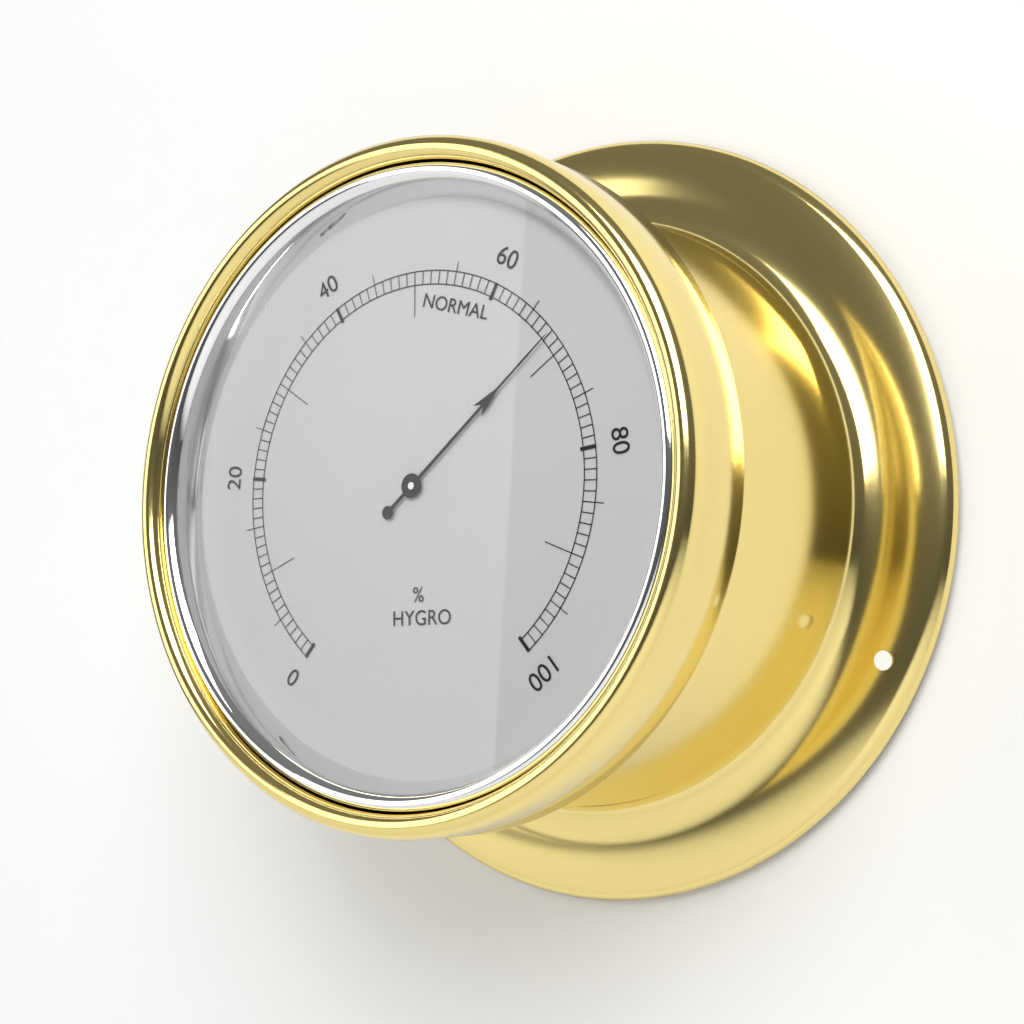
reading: 68 %
